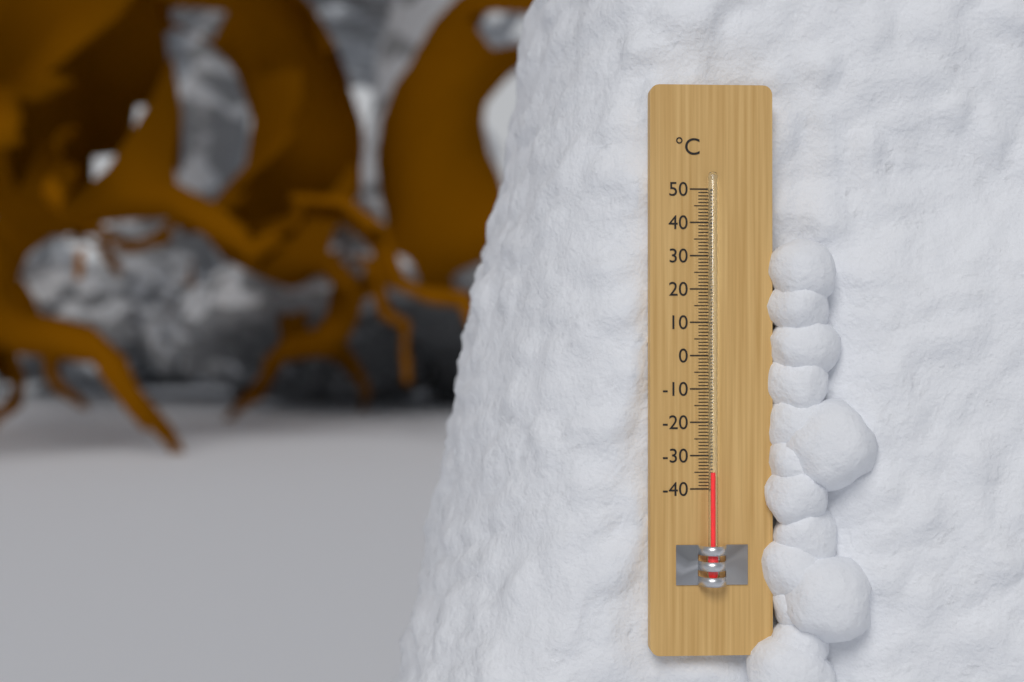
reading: -35 °C
